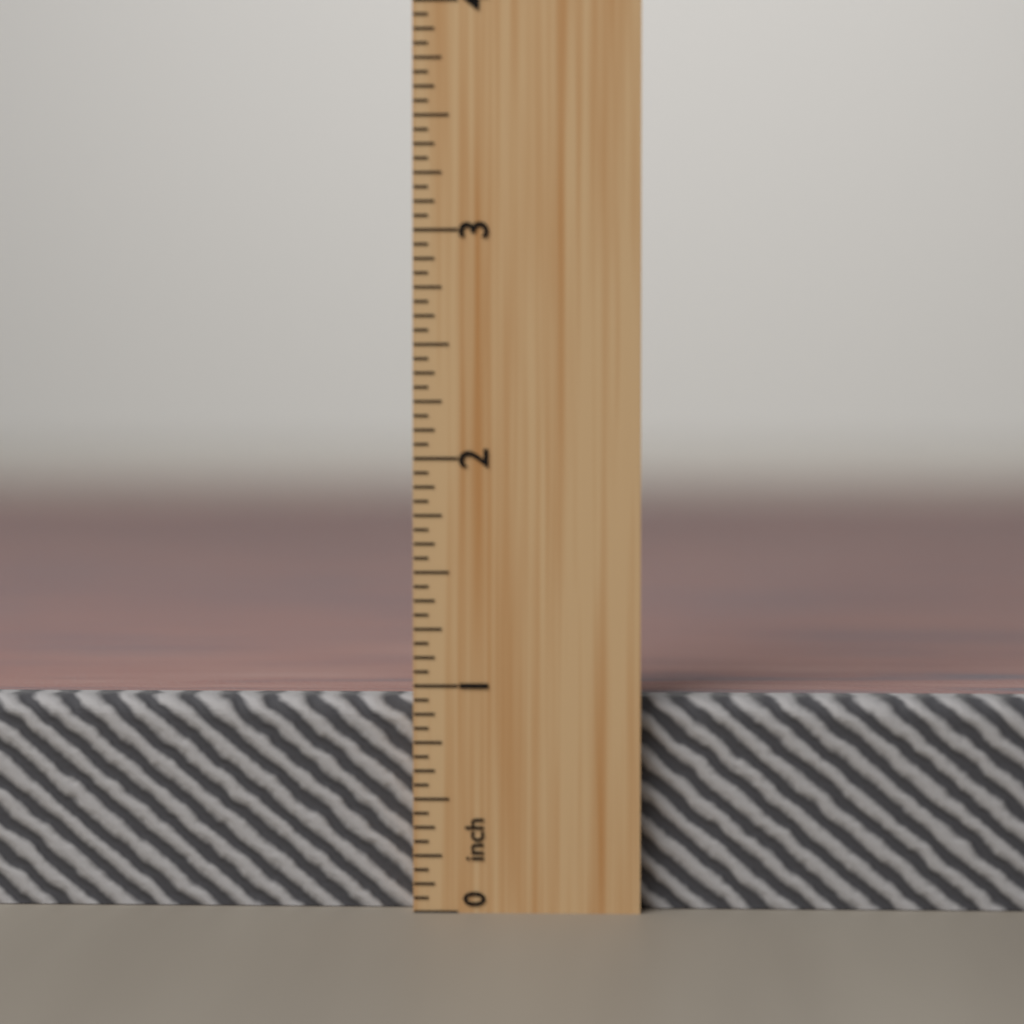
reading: 0.9375 inch
